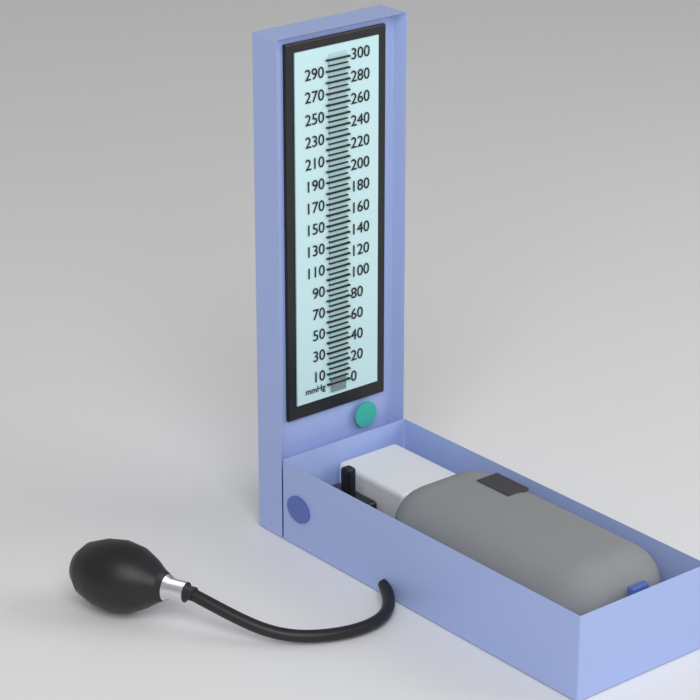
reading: 5 mmHg
